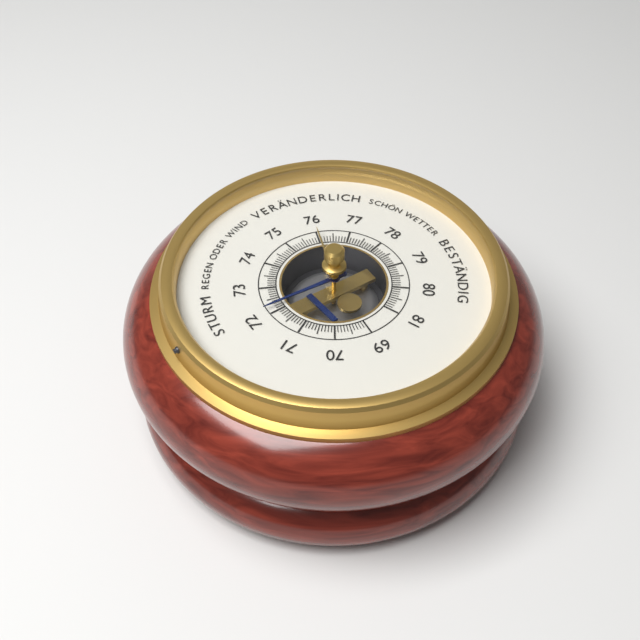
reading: 72.2 (no unit)
